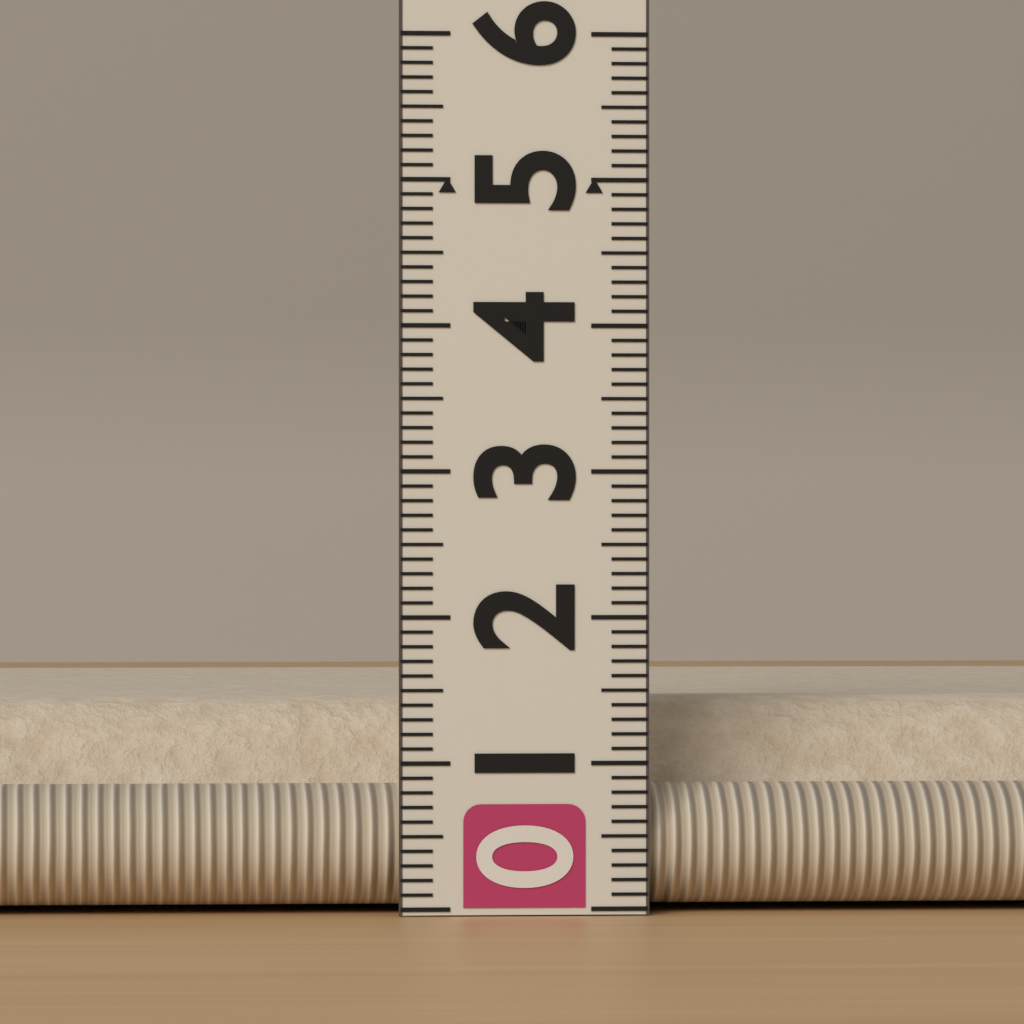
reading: 1.4 (no unit)
